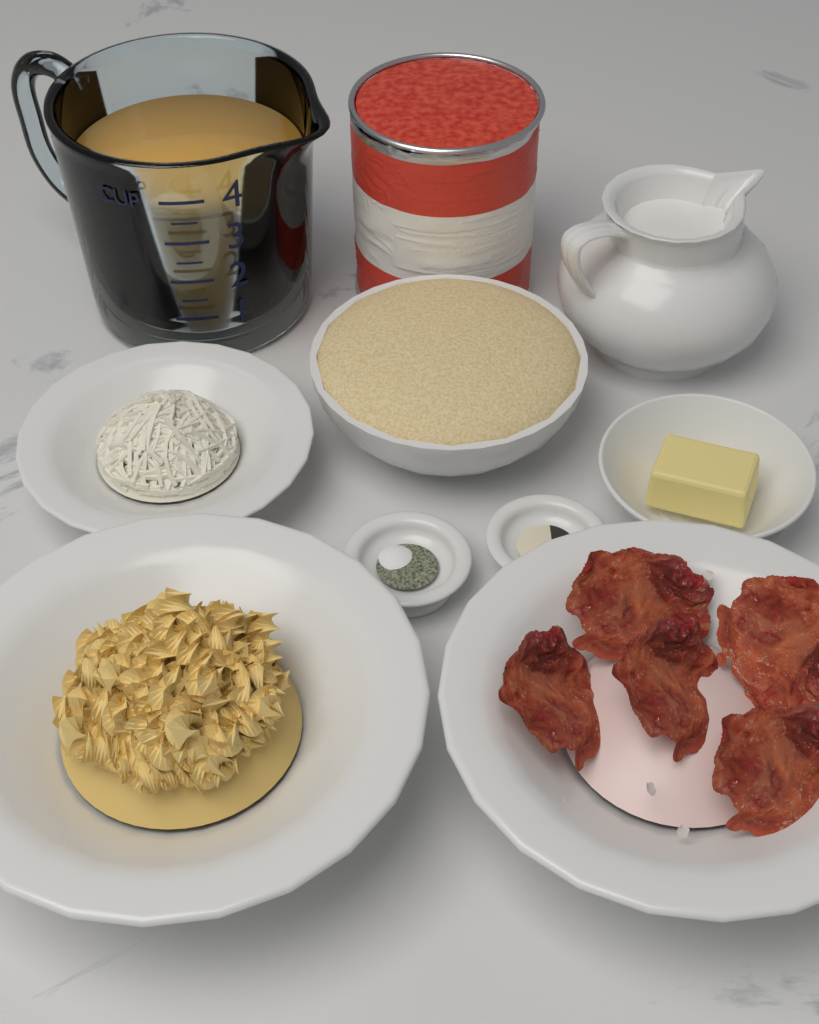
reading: 3.5 cup
